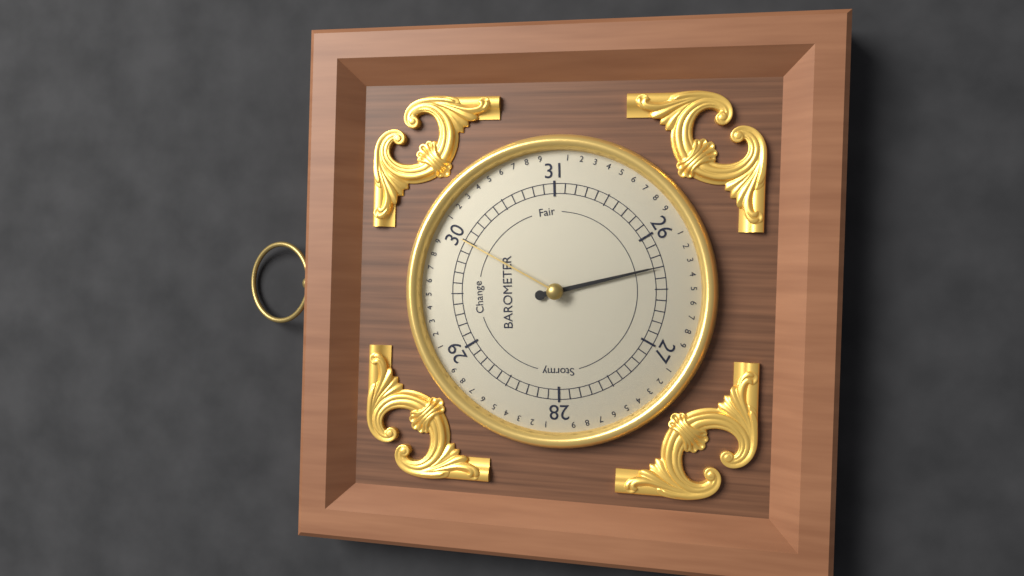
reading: 26.3 (no unit)
